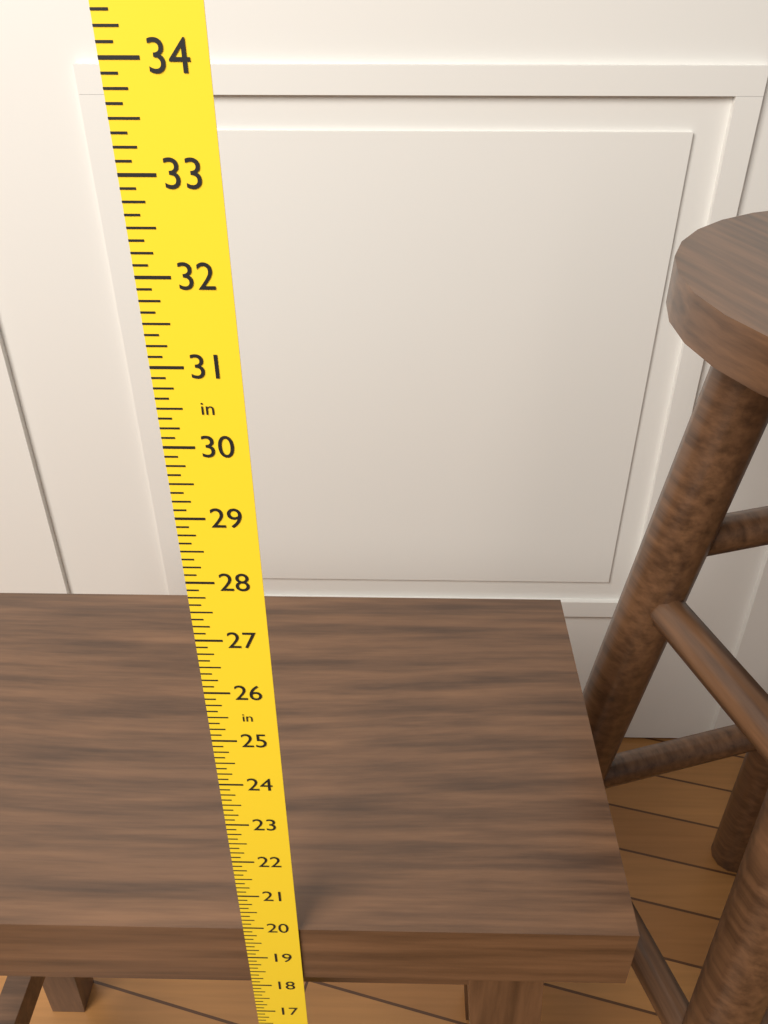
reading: 19.875 in
